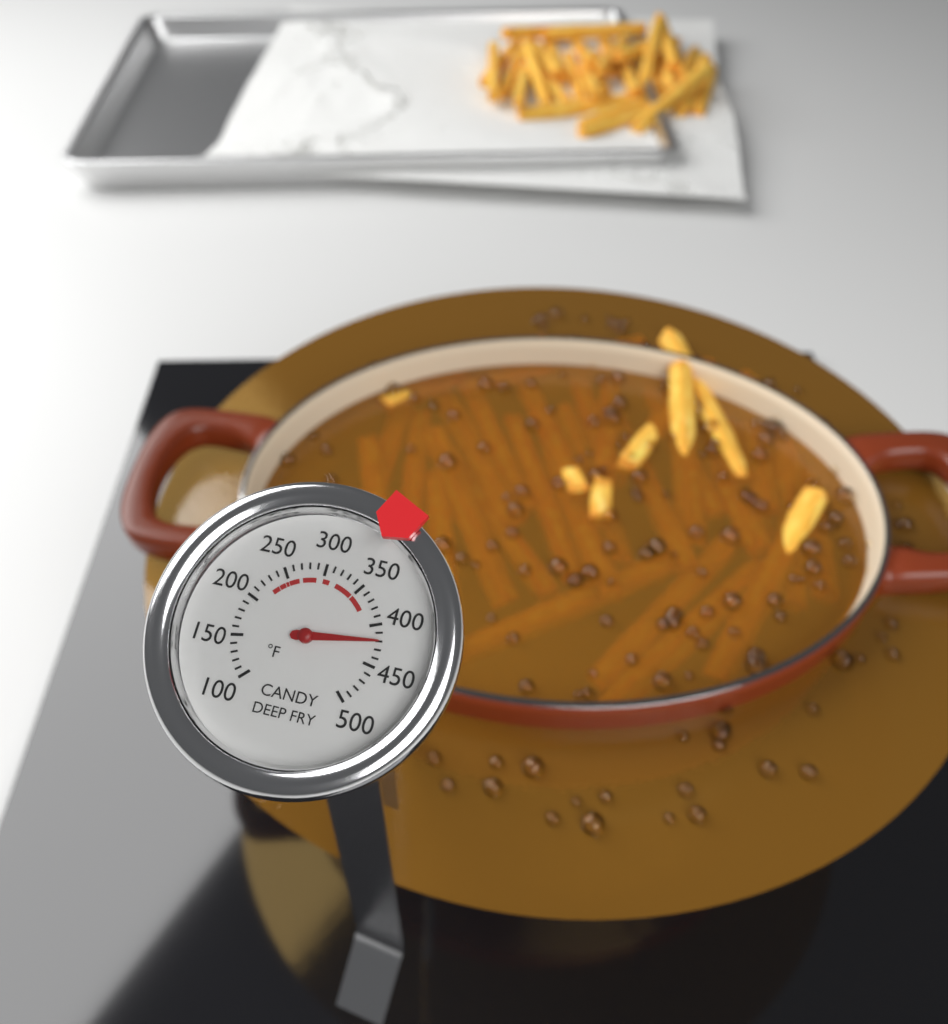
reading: 420 °F
